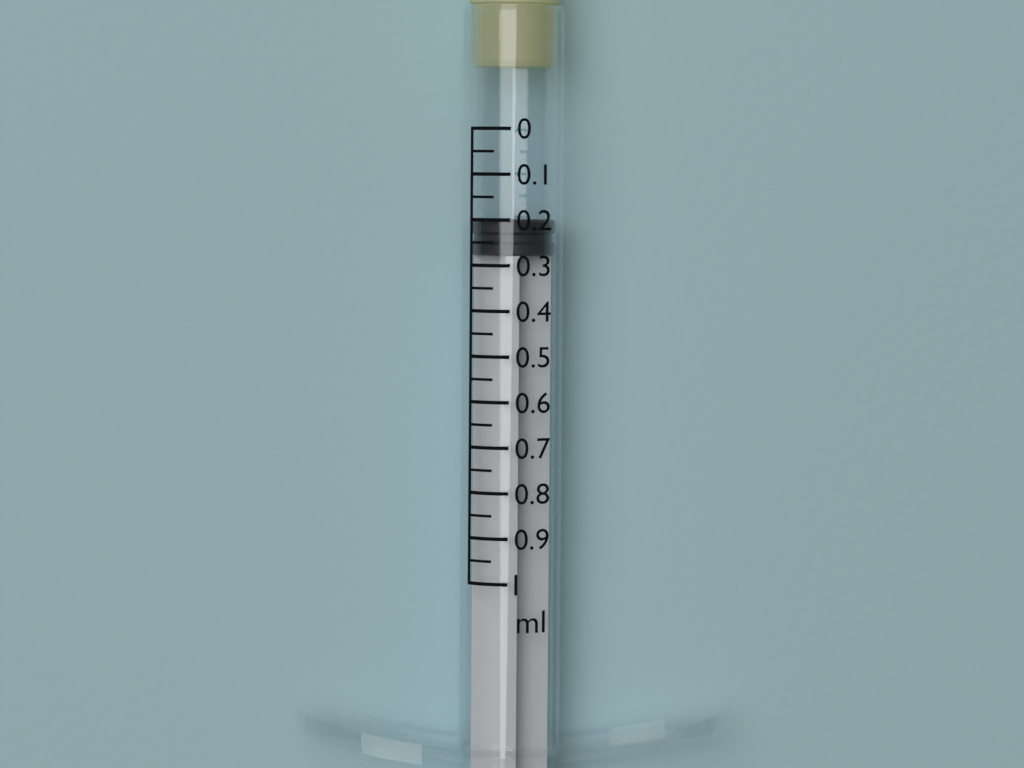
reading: 0.20 ml
